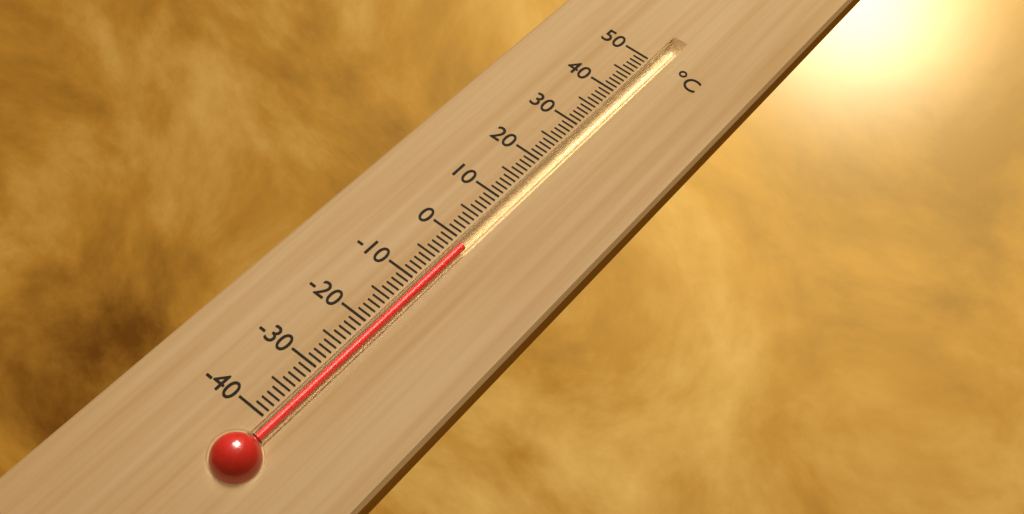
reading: -1 °C
